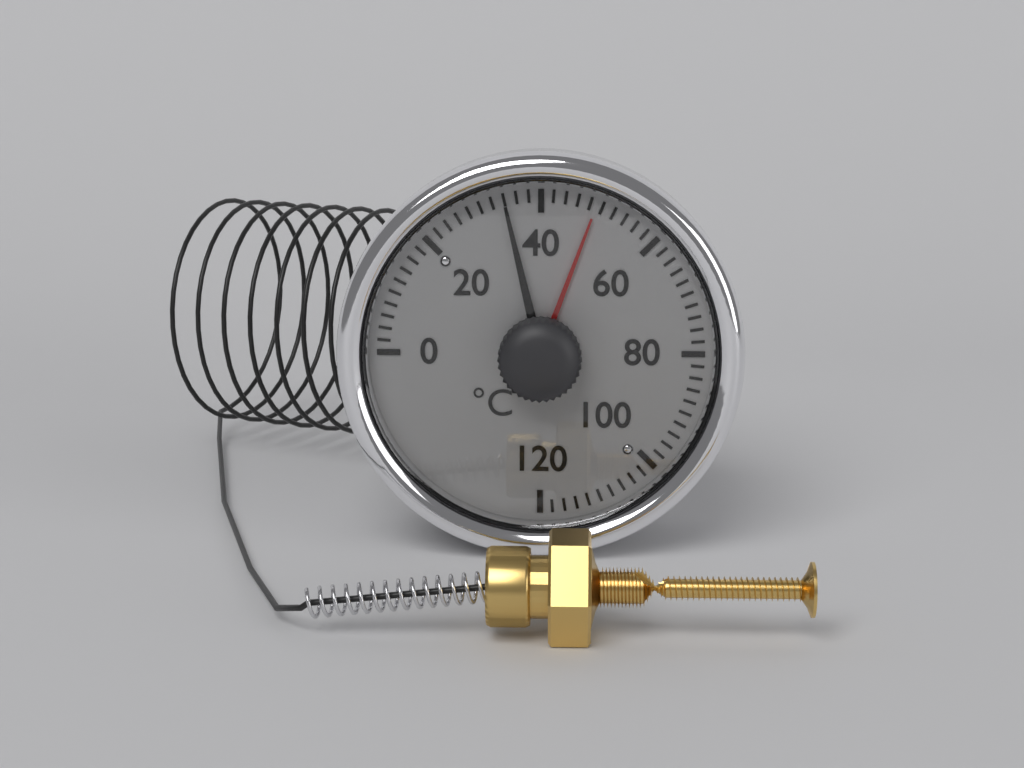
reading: 34 °C
